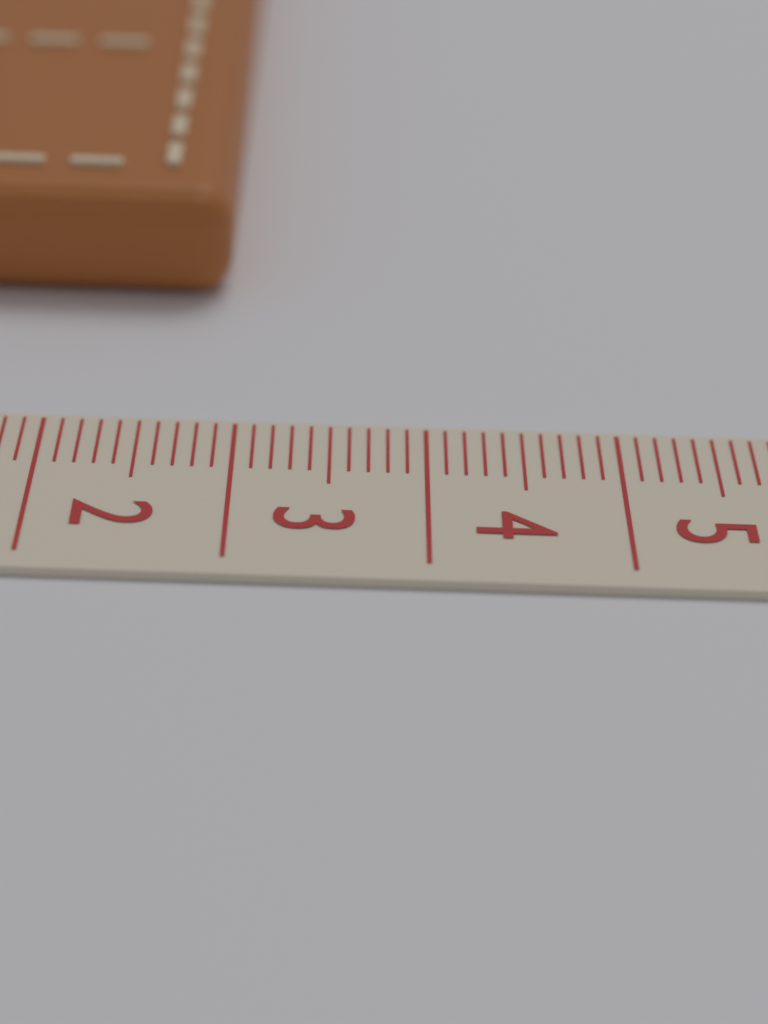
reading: 2.9 cm
